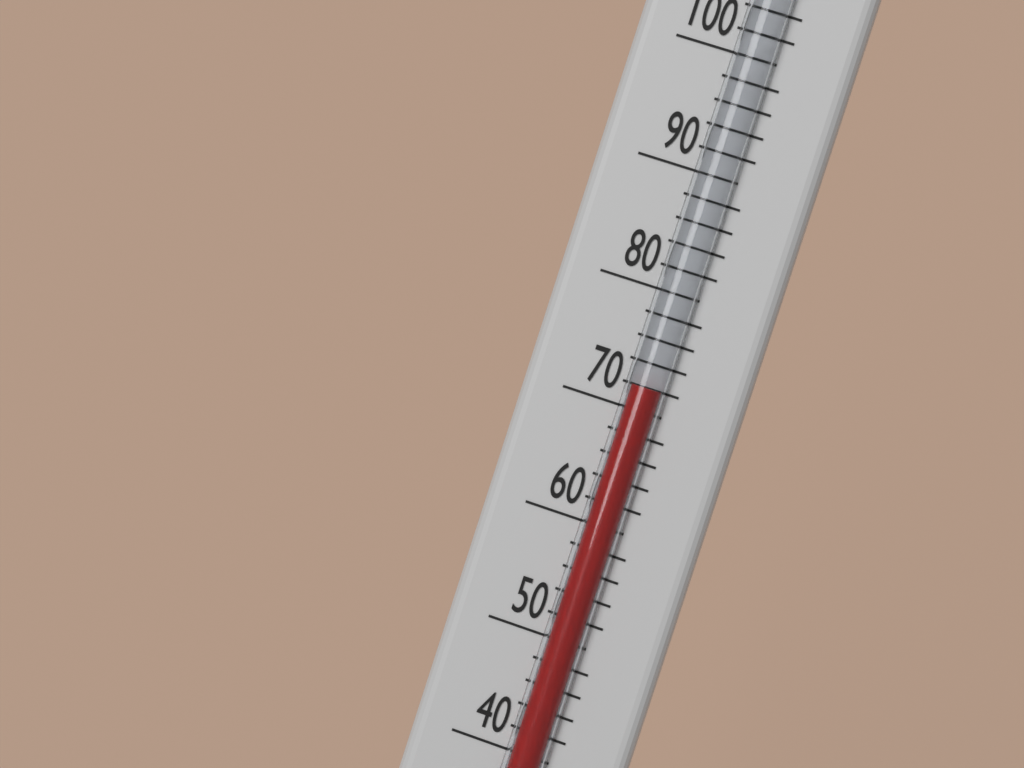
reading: 72 °F
